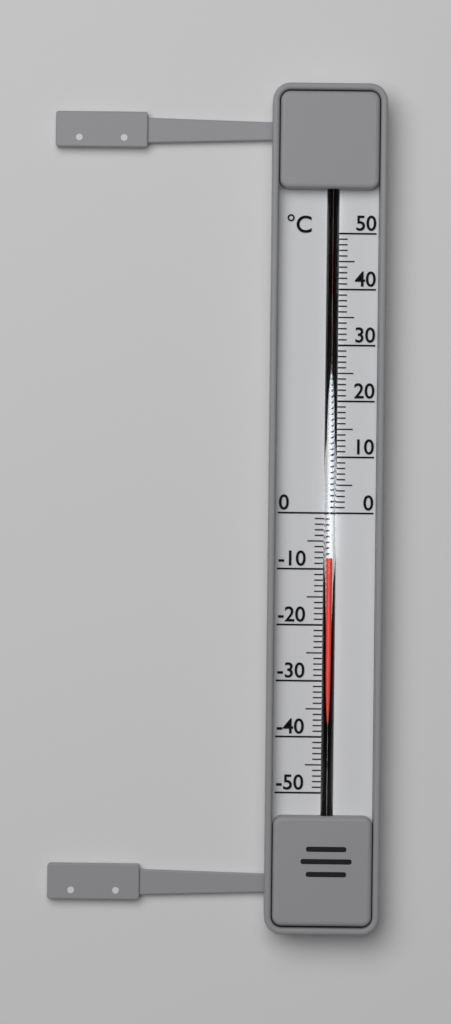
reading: -8 °C
